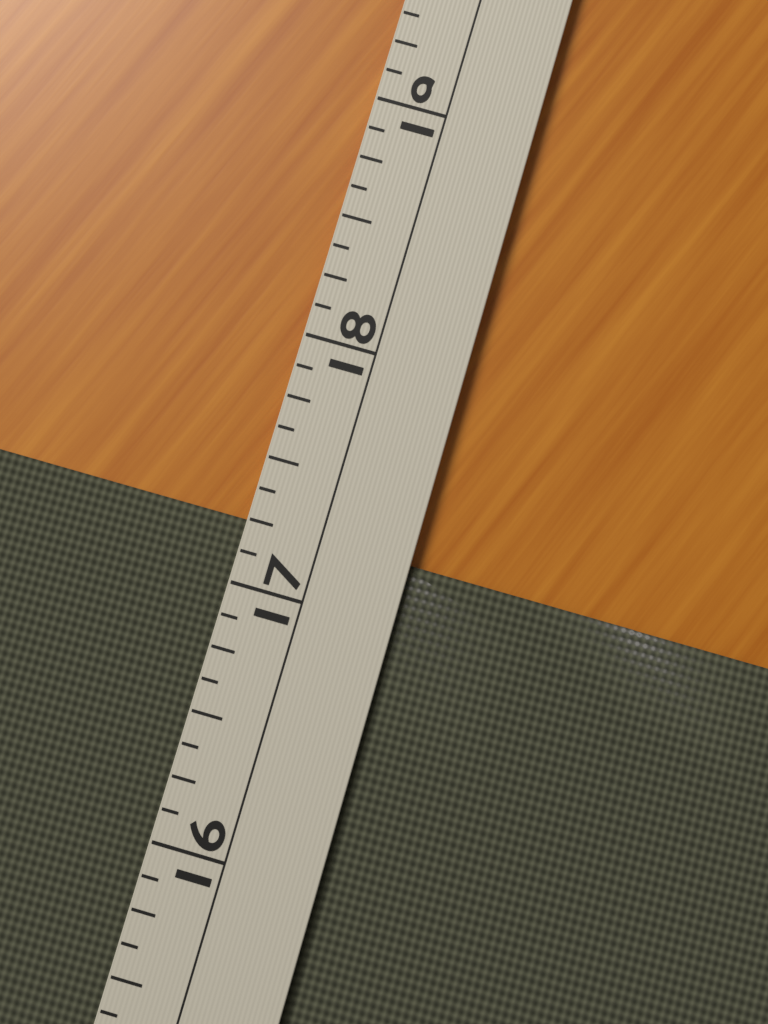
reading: 17.250 (no unit)
